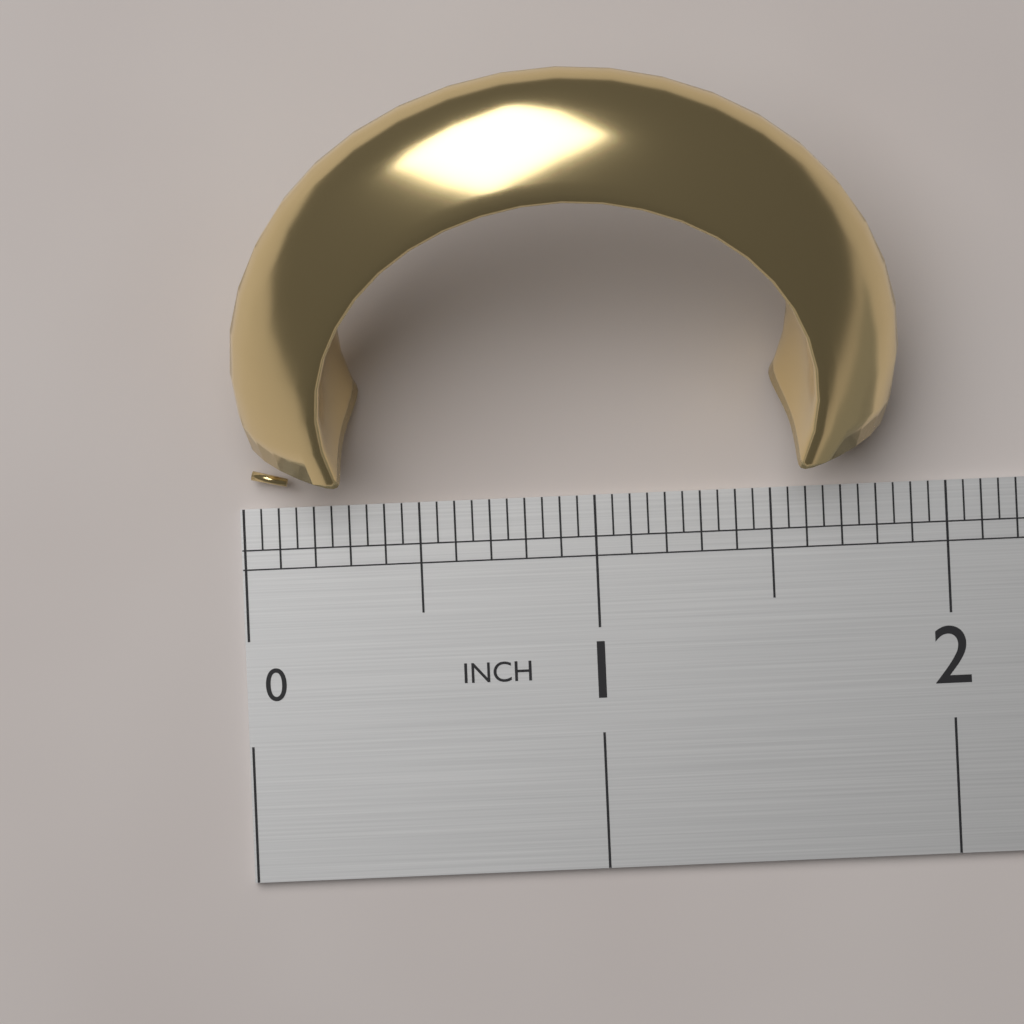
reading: 1.85 in
